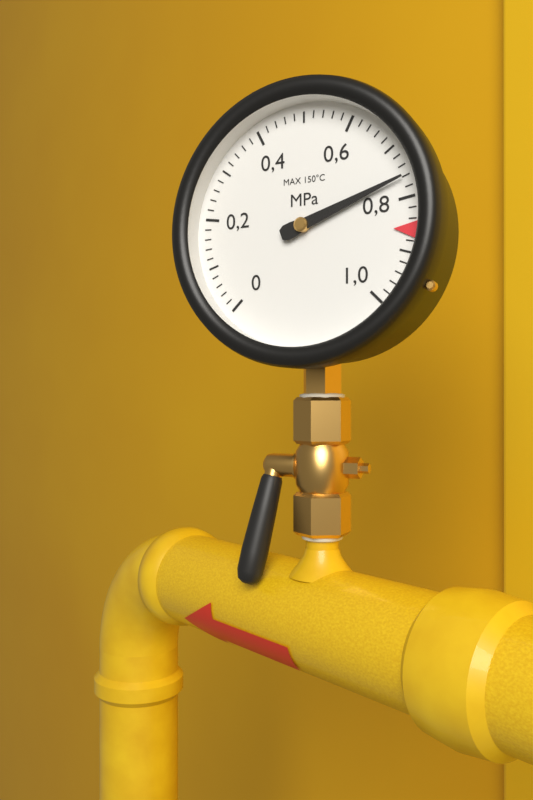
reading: 0.76 MPa
